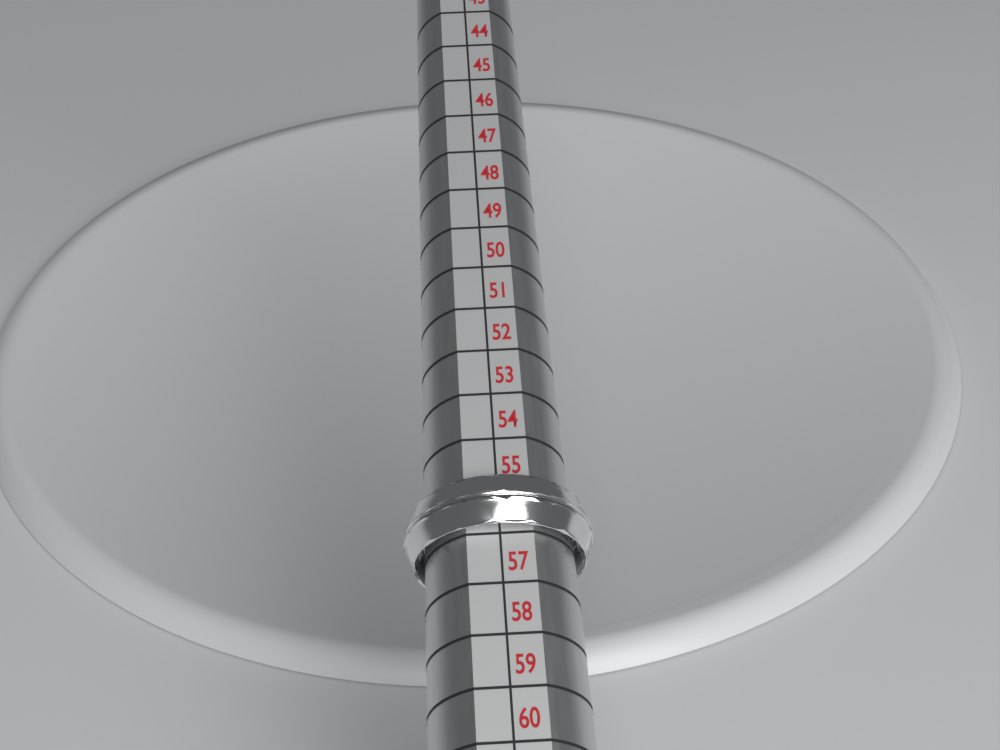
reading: 56 (no unit)
